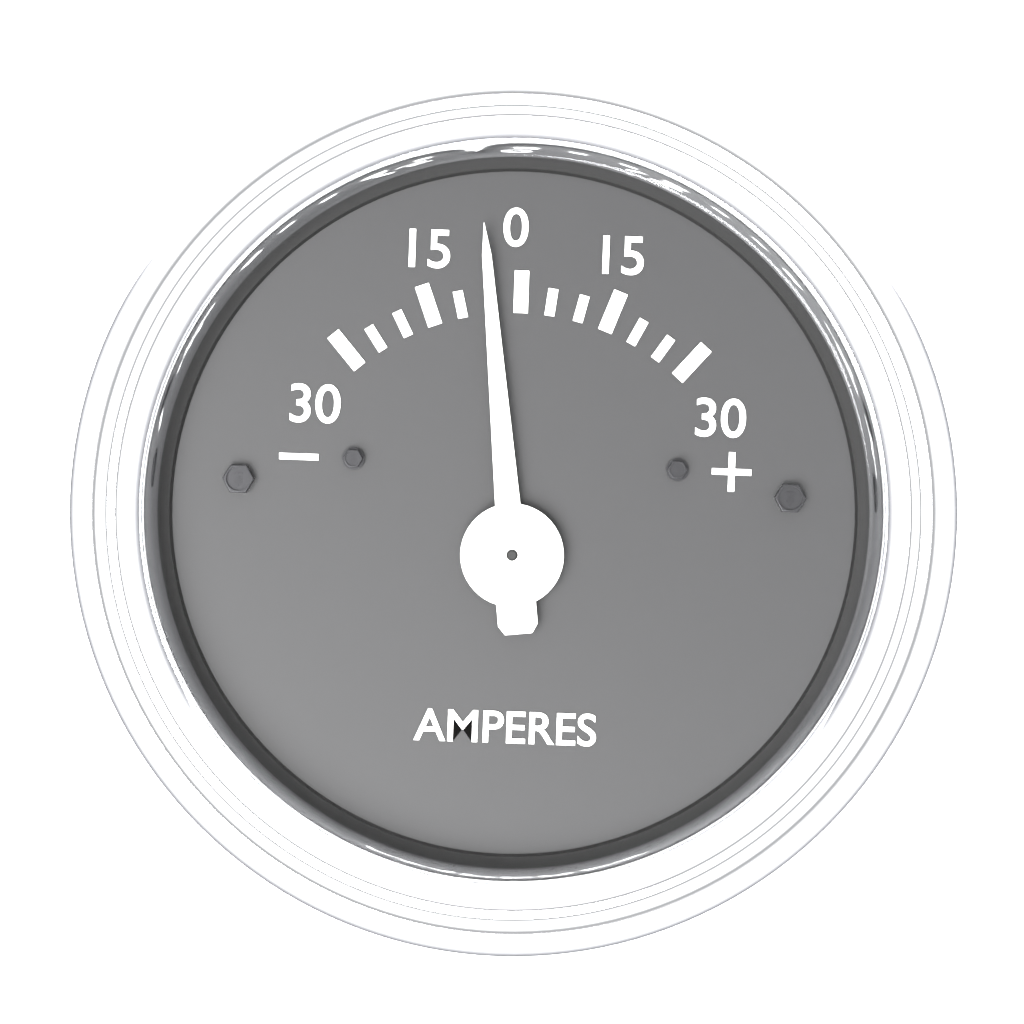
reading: -5 A
